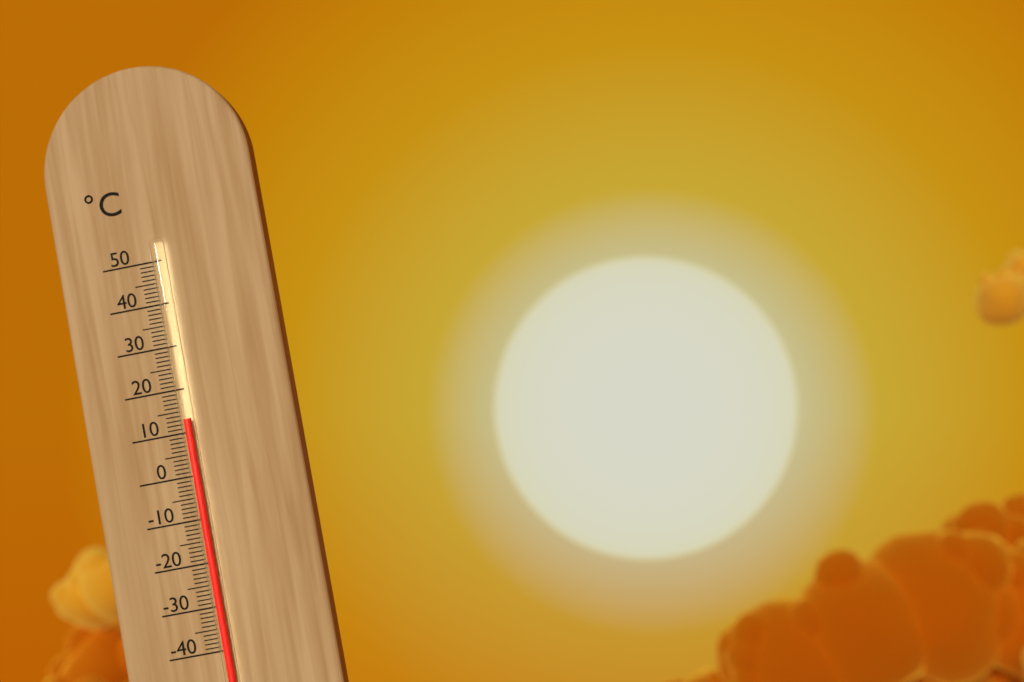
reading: 13 °C
